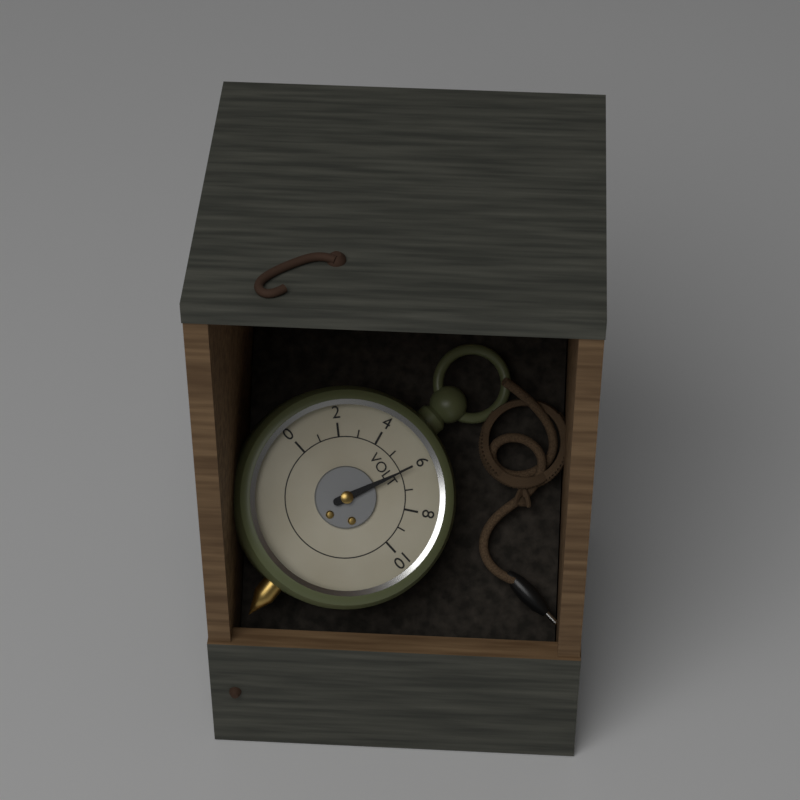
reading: 6 V
